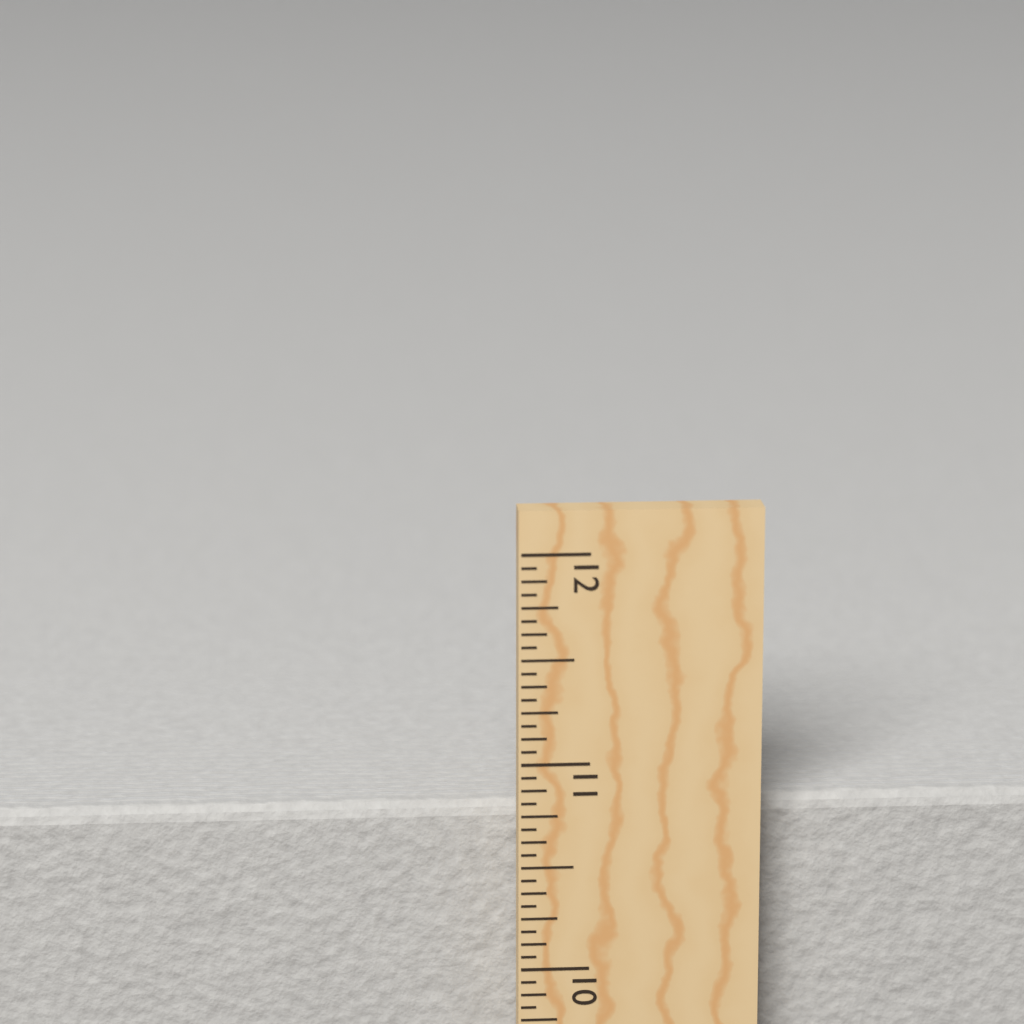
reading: 10.7500 in
